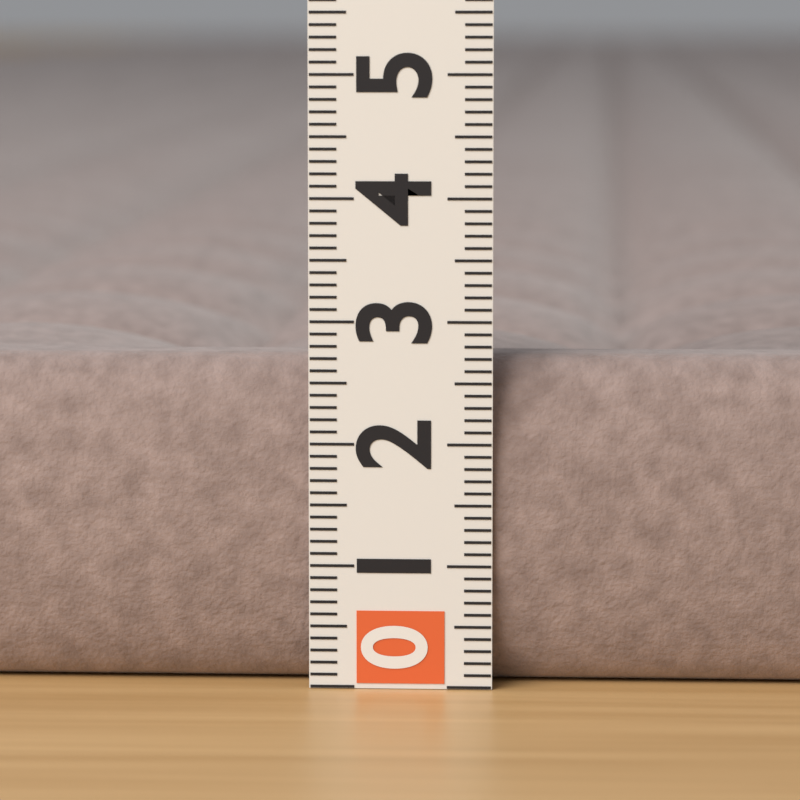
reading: 2.7 (no unit)
